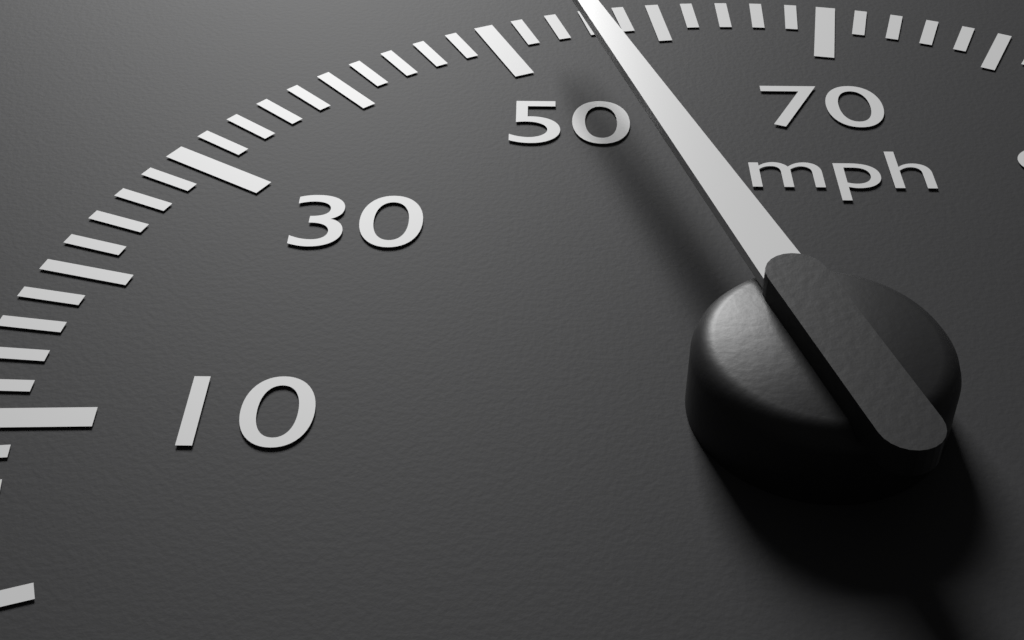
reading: 54 mph
